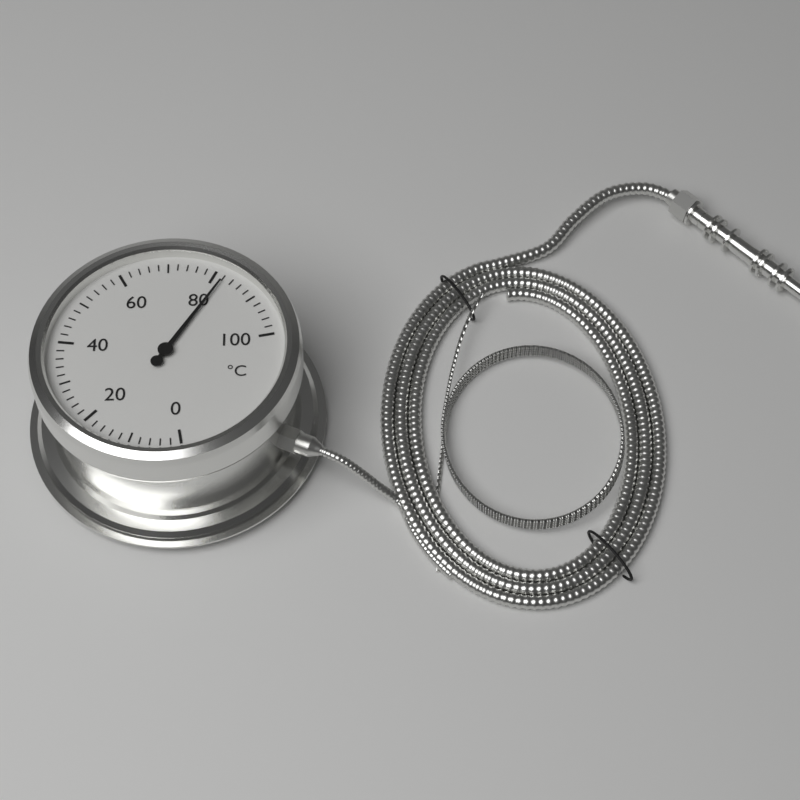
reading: 82 °C
